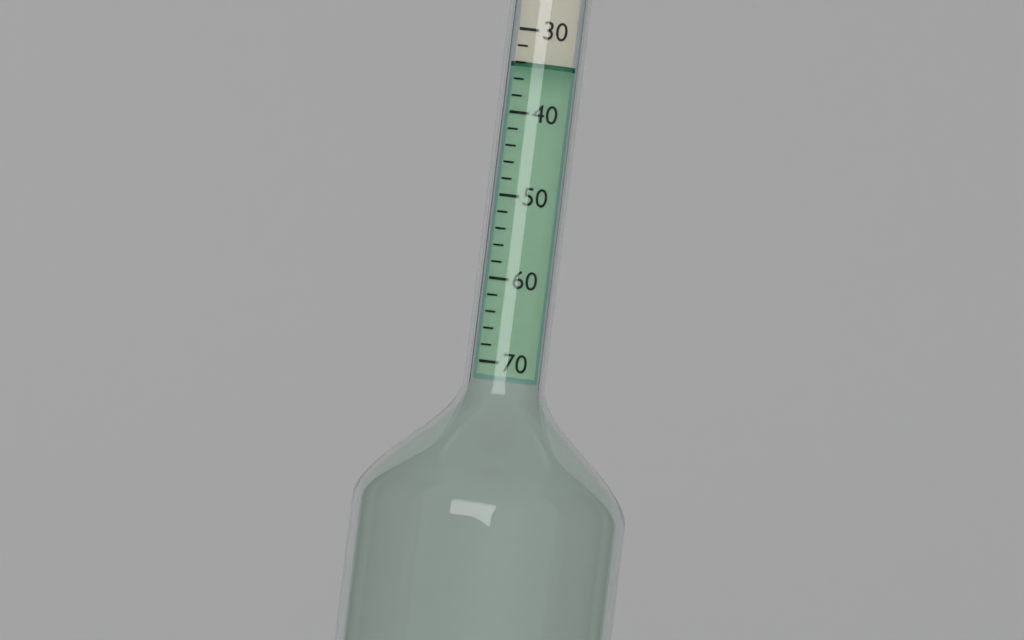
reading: 34 (no unit)
